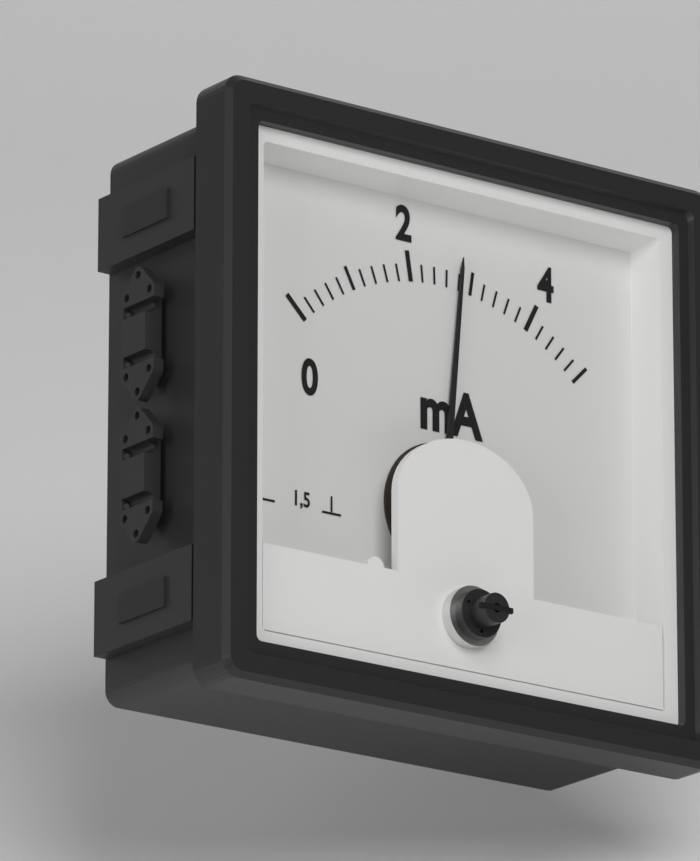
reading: 2.8 mA
